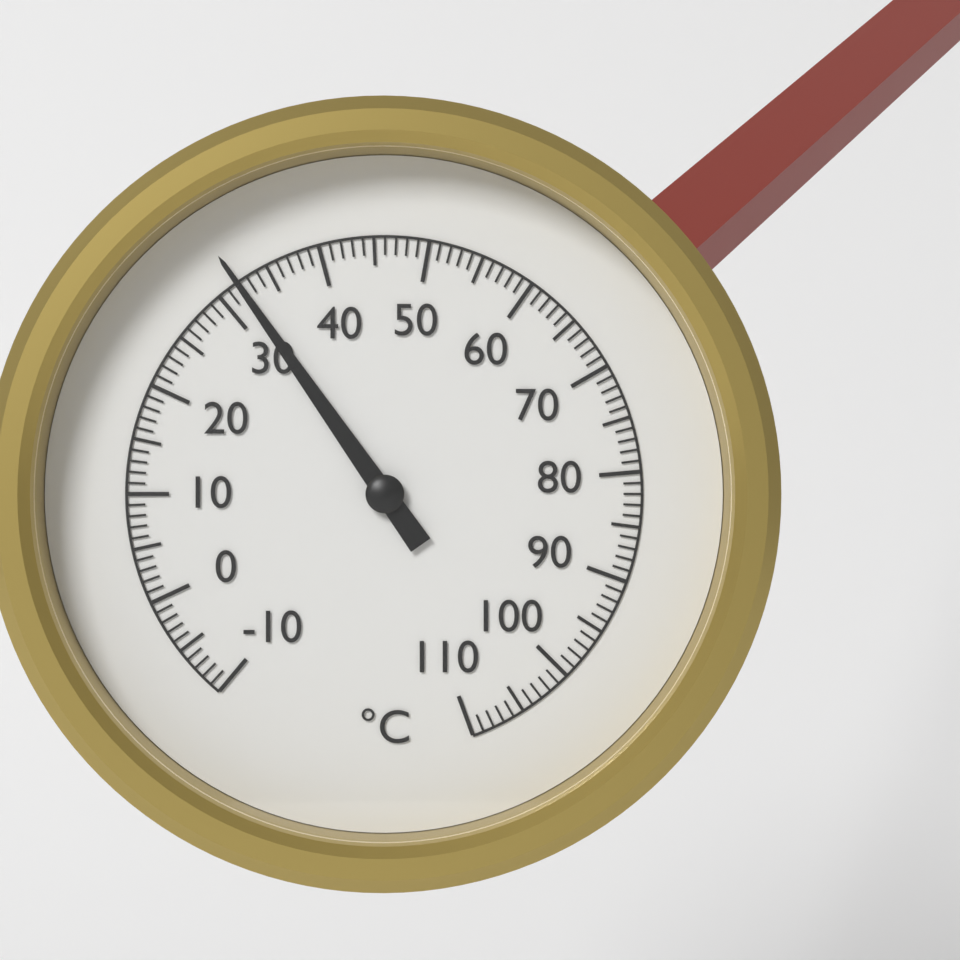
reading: 32 °C
